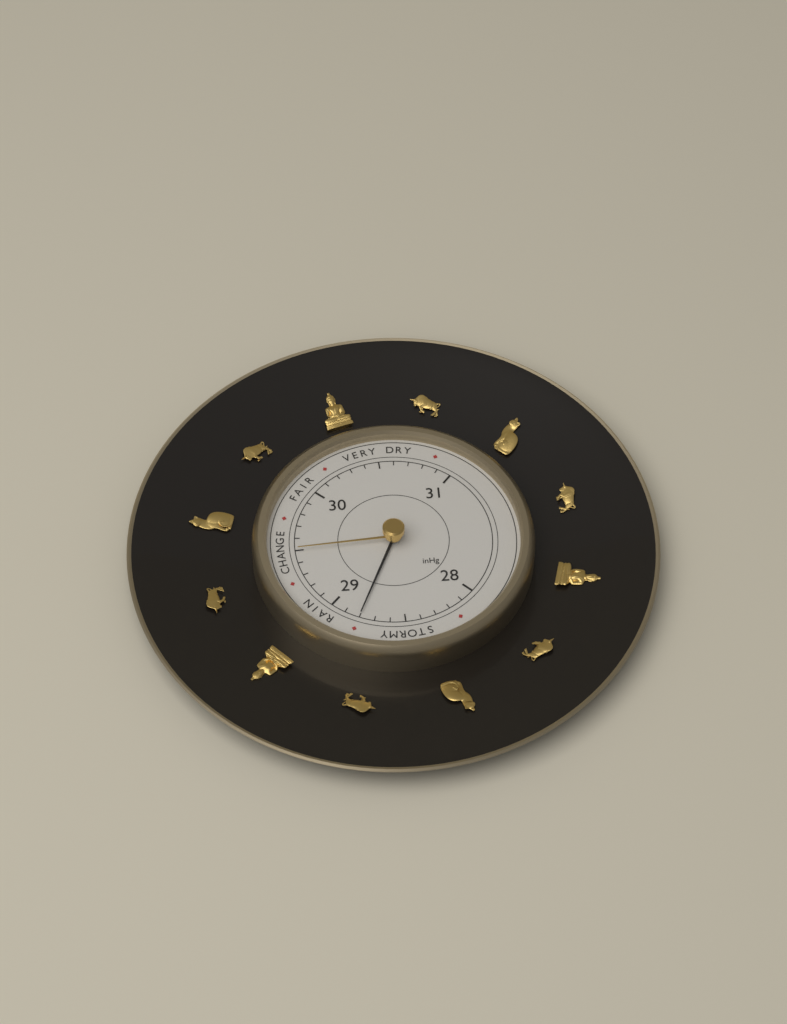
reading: 28.8 inHg
